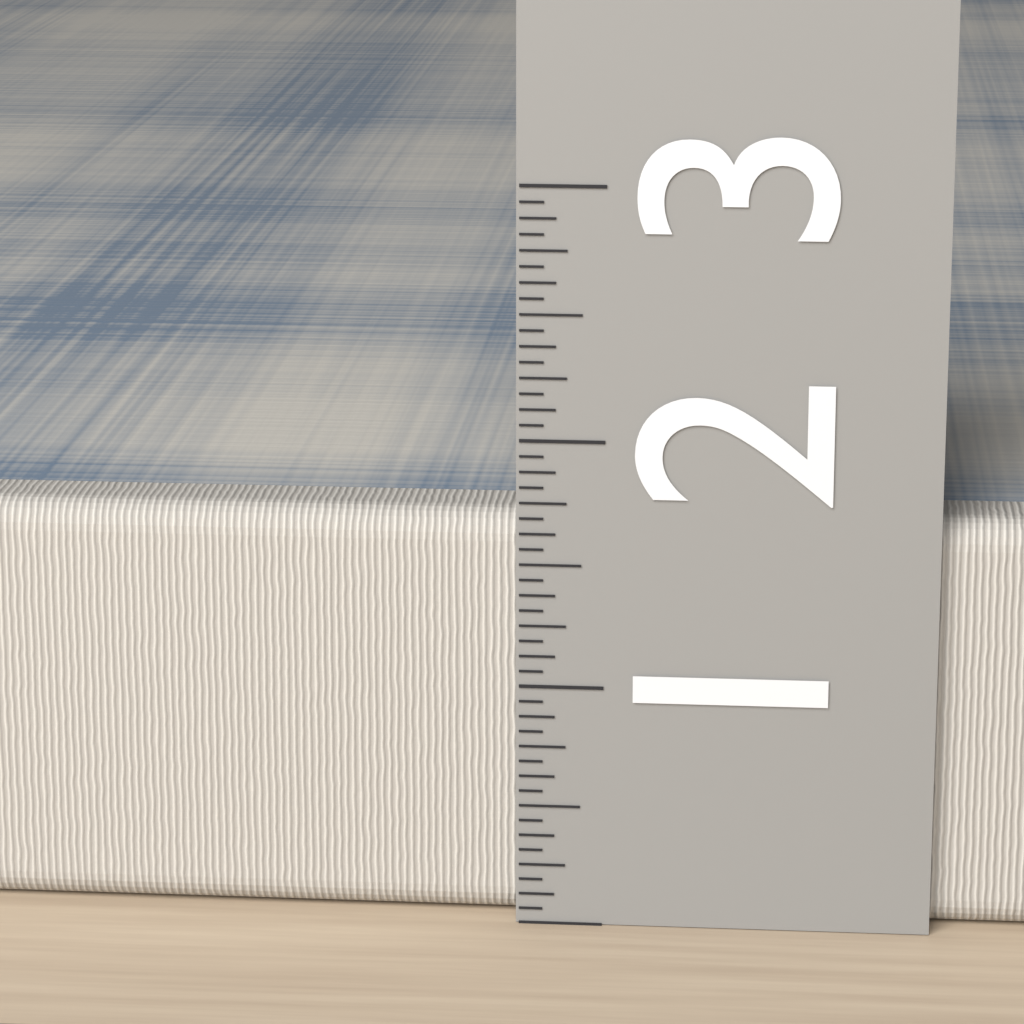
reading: 1.6875 (no unit)
